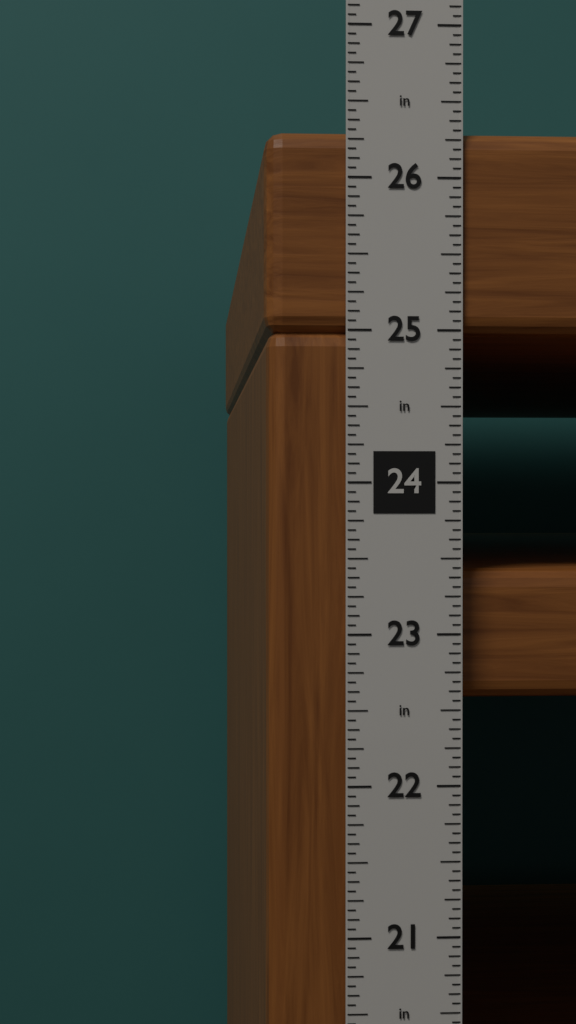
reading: 26.3125 in
